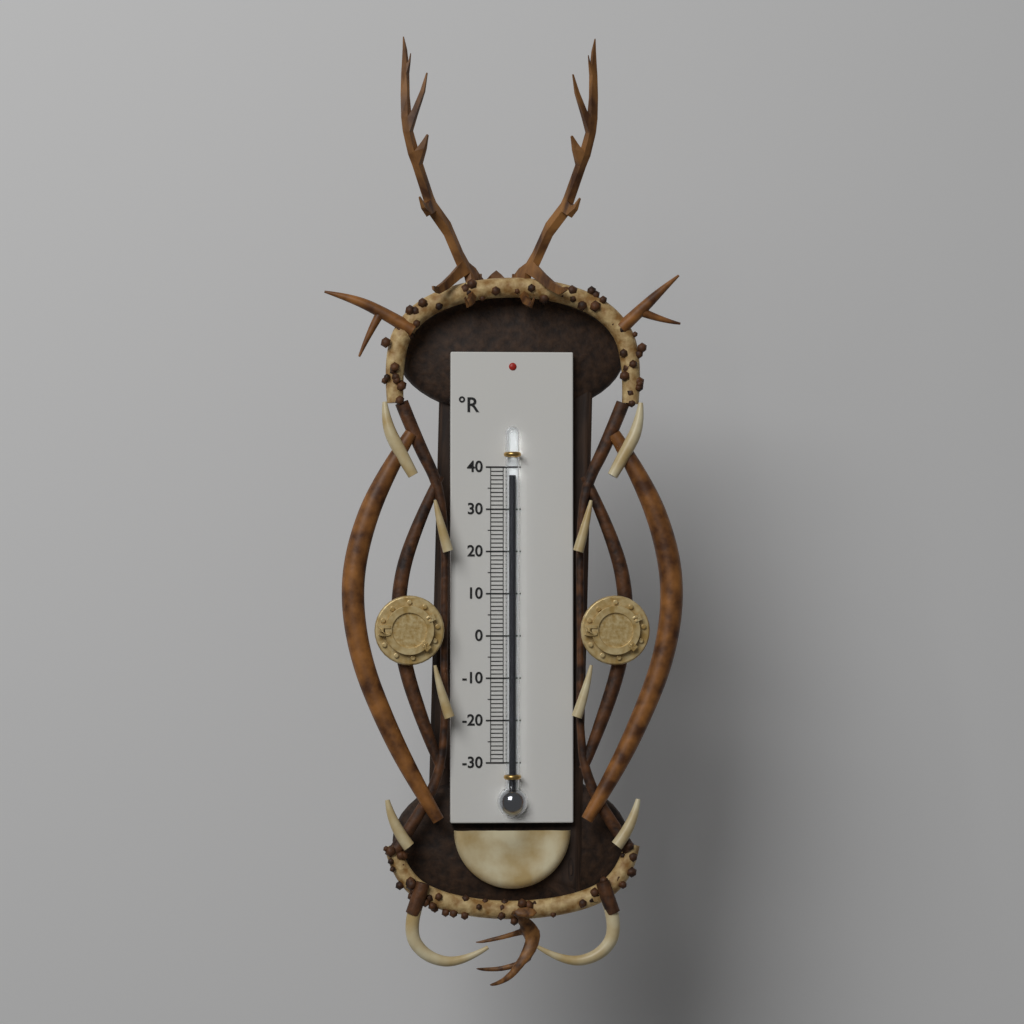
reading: 38 °R
